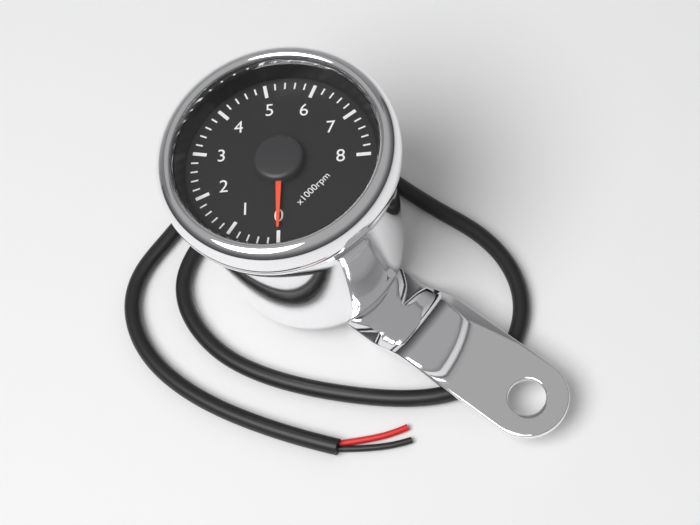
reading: 0 rpm
